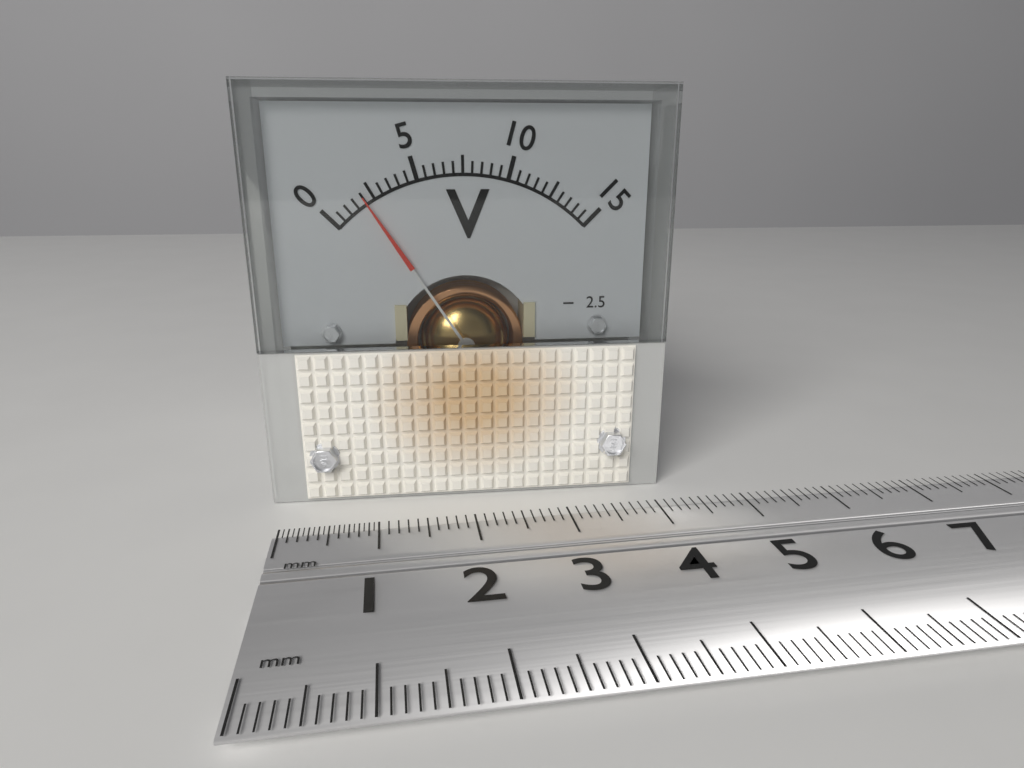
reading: 2.0 V
